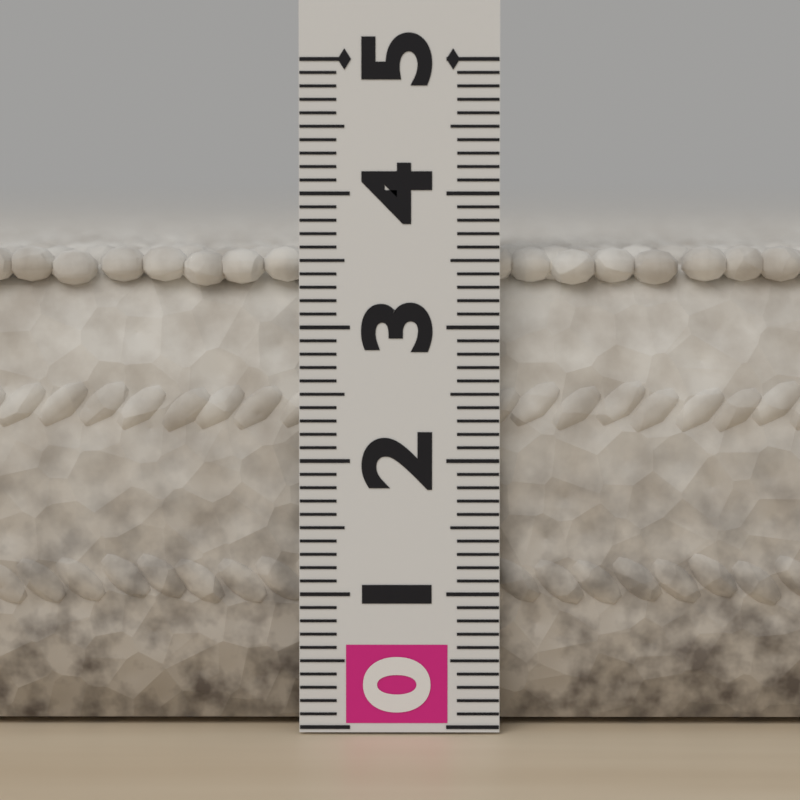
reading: 3.6 (no unit)
